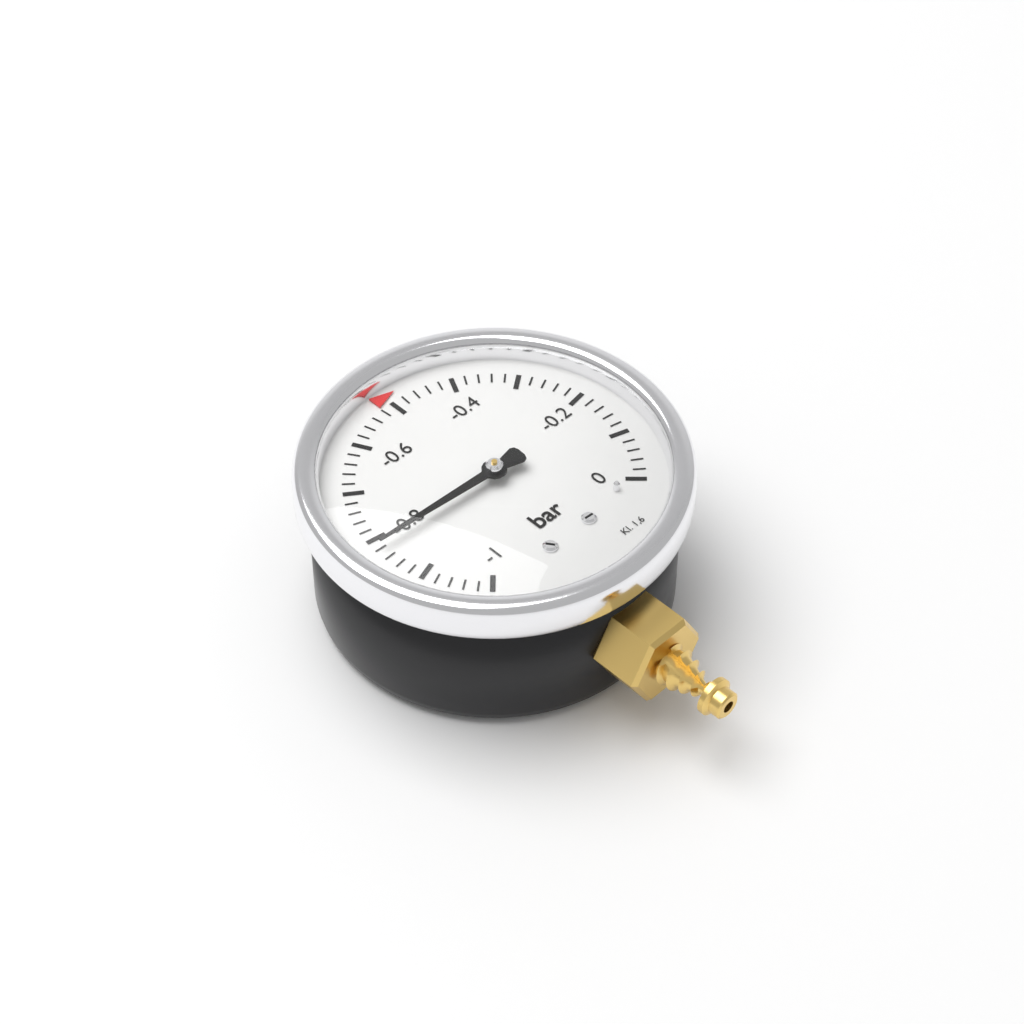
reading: -0.82 bar
